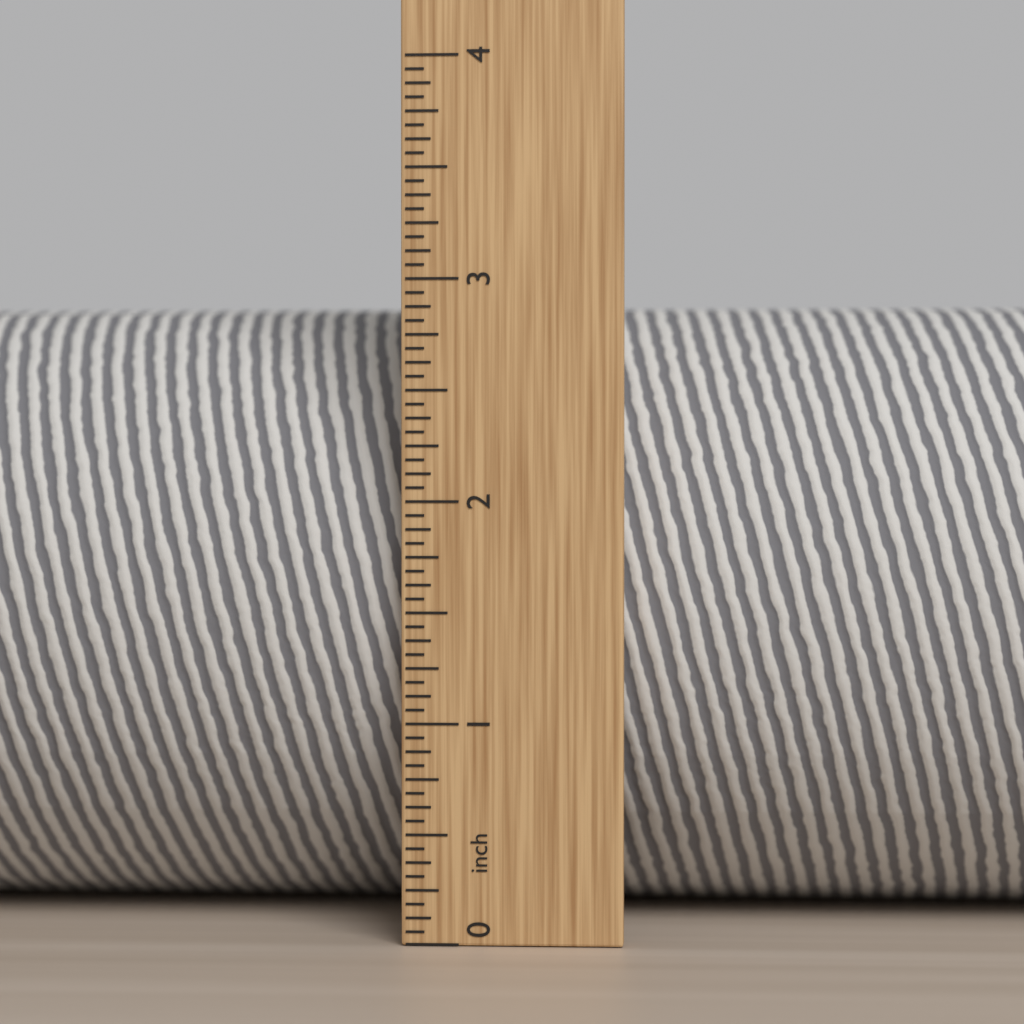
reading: 2.9375 in
